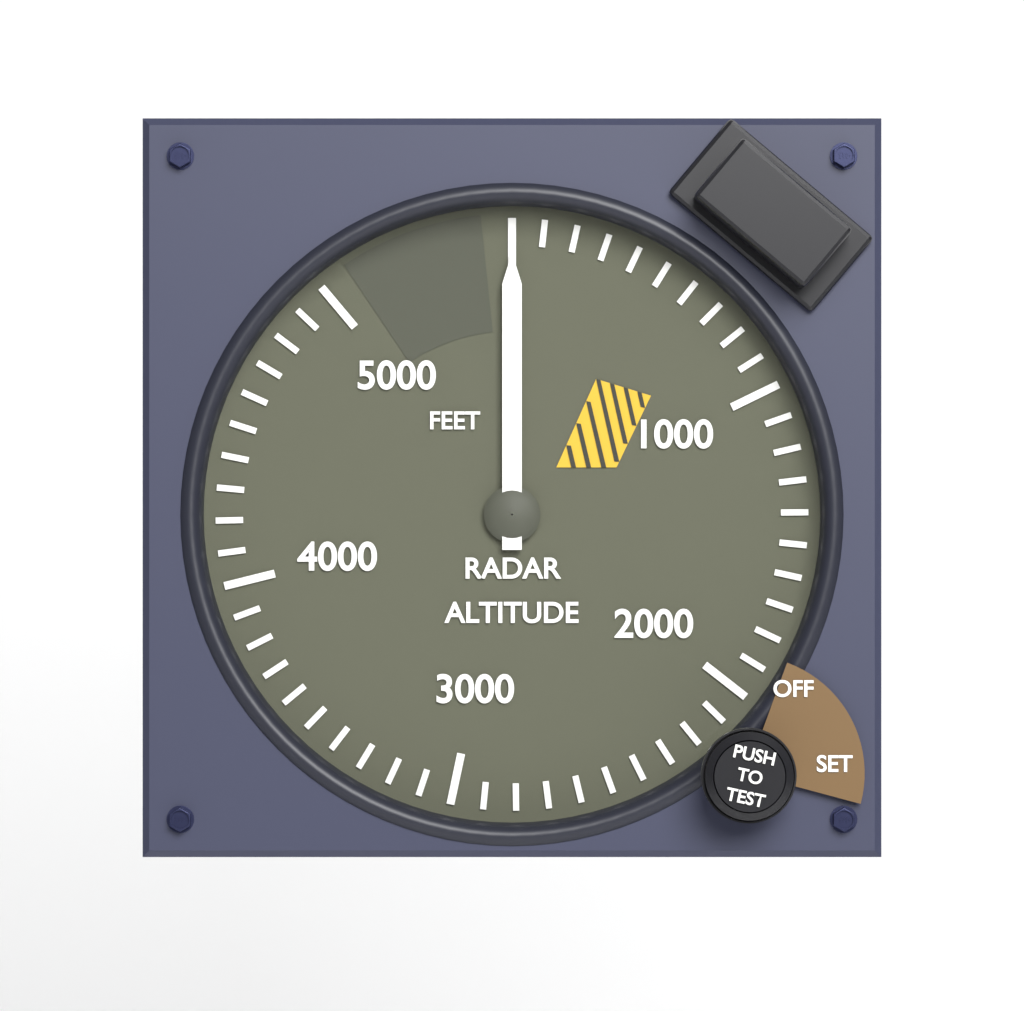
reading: 0 feet
